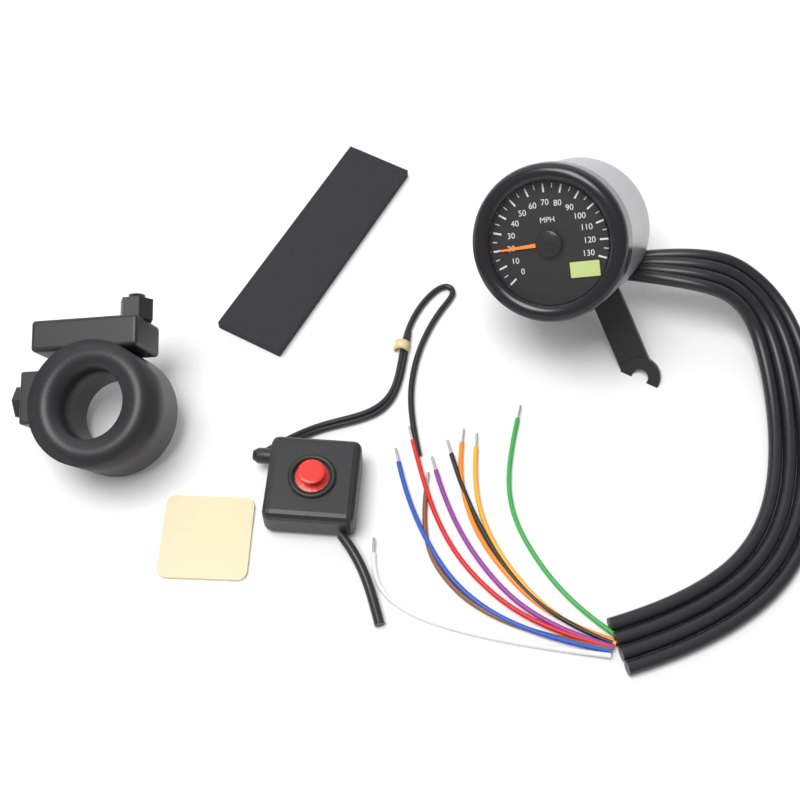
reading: 20 MPH
